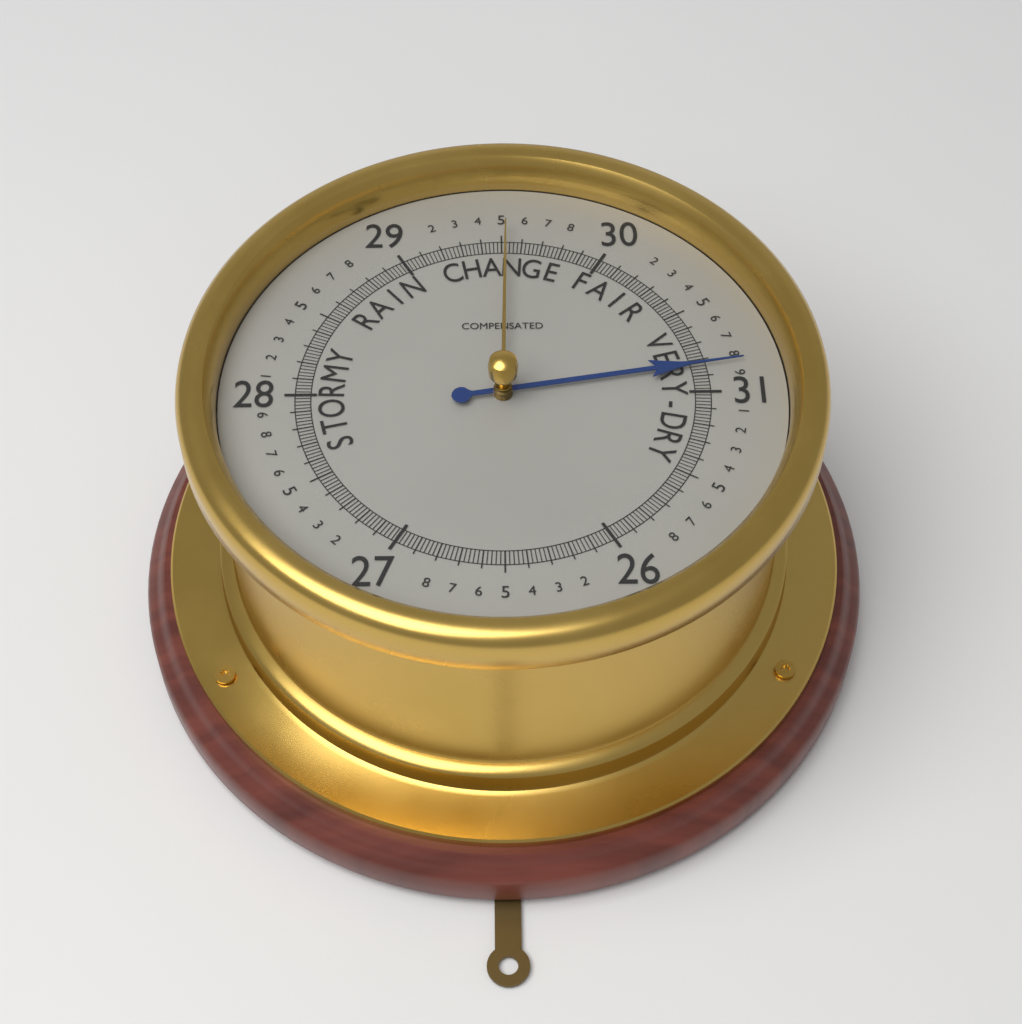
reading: 30.84 (no unit)
